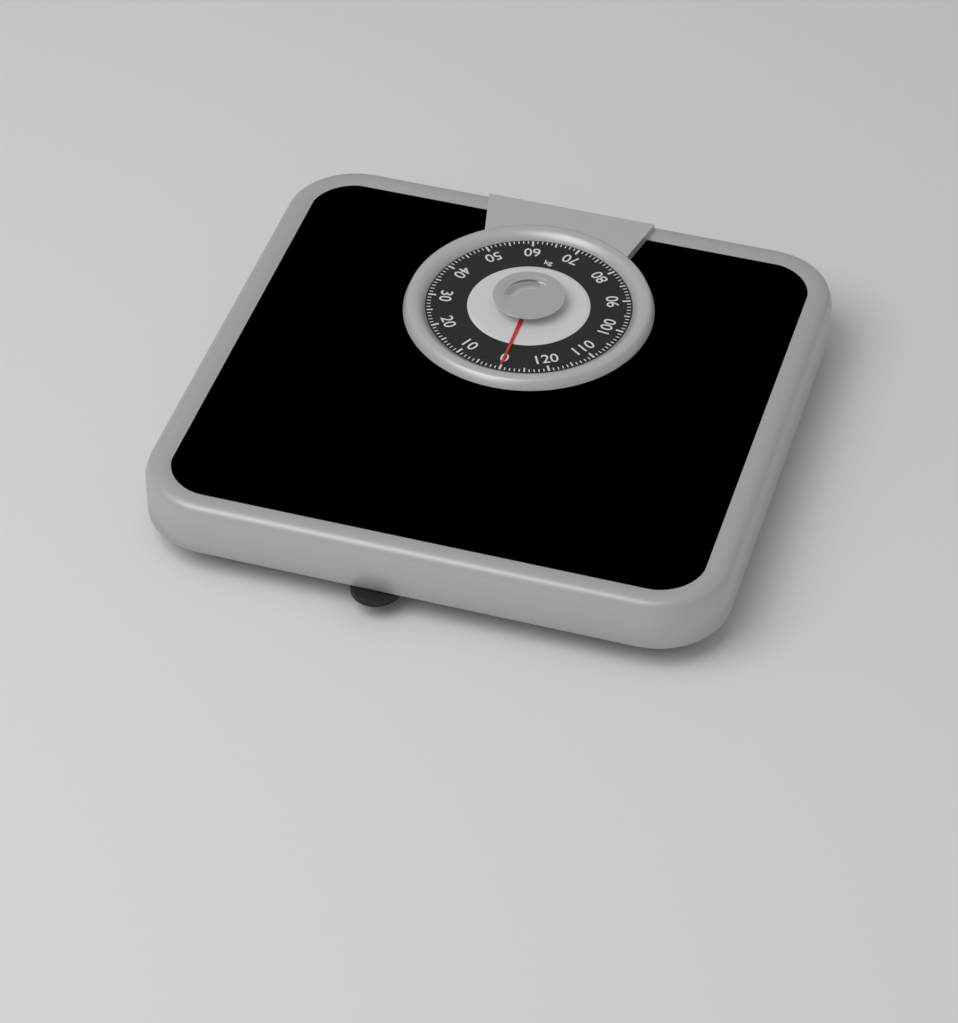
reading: 0 kg
